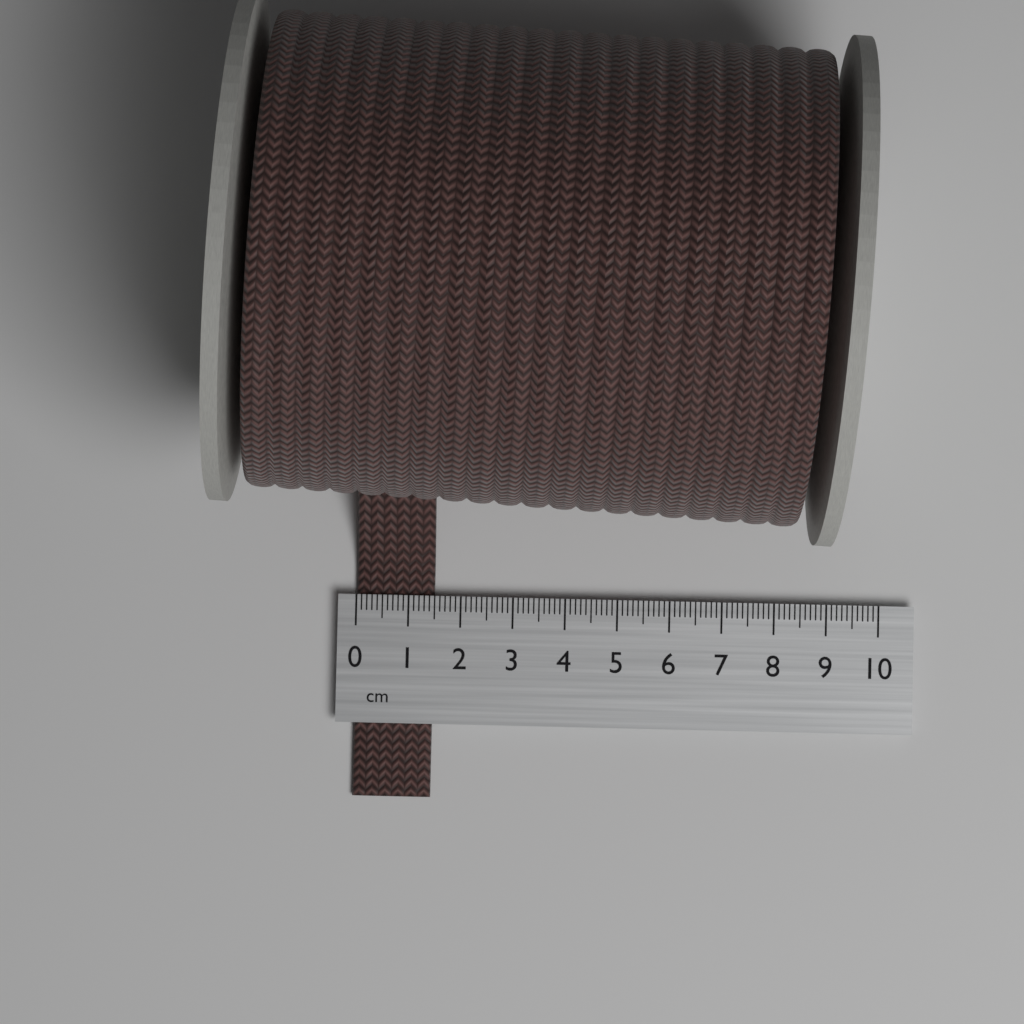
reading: 1.5 cm
